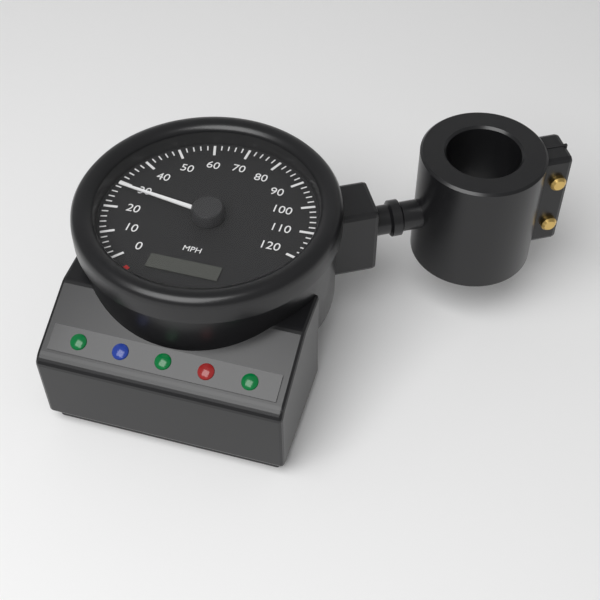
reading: 28 mph
